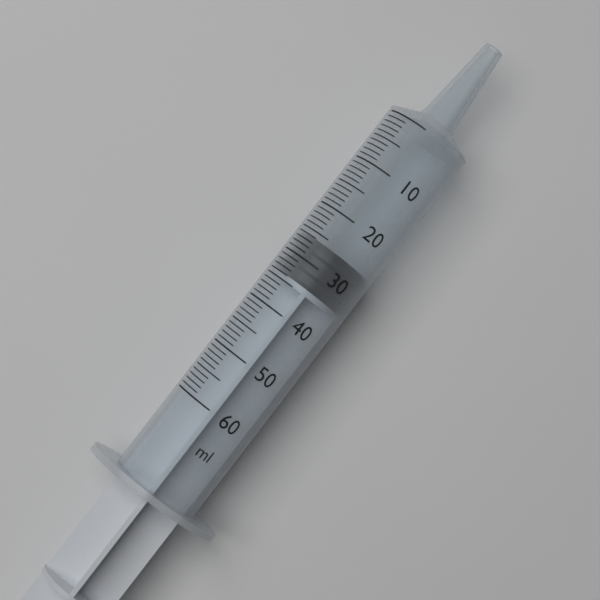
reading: 26 ml
